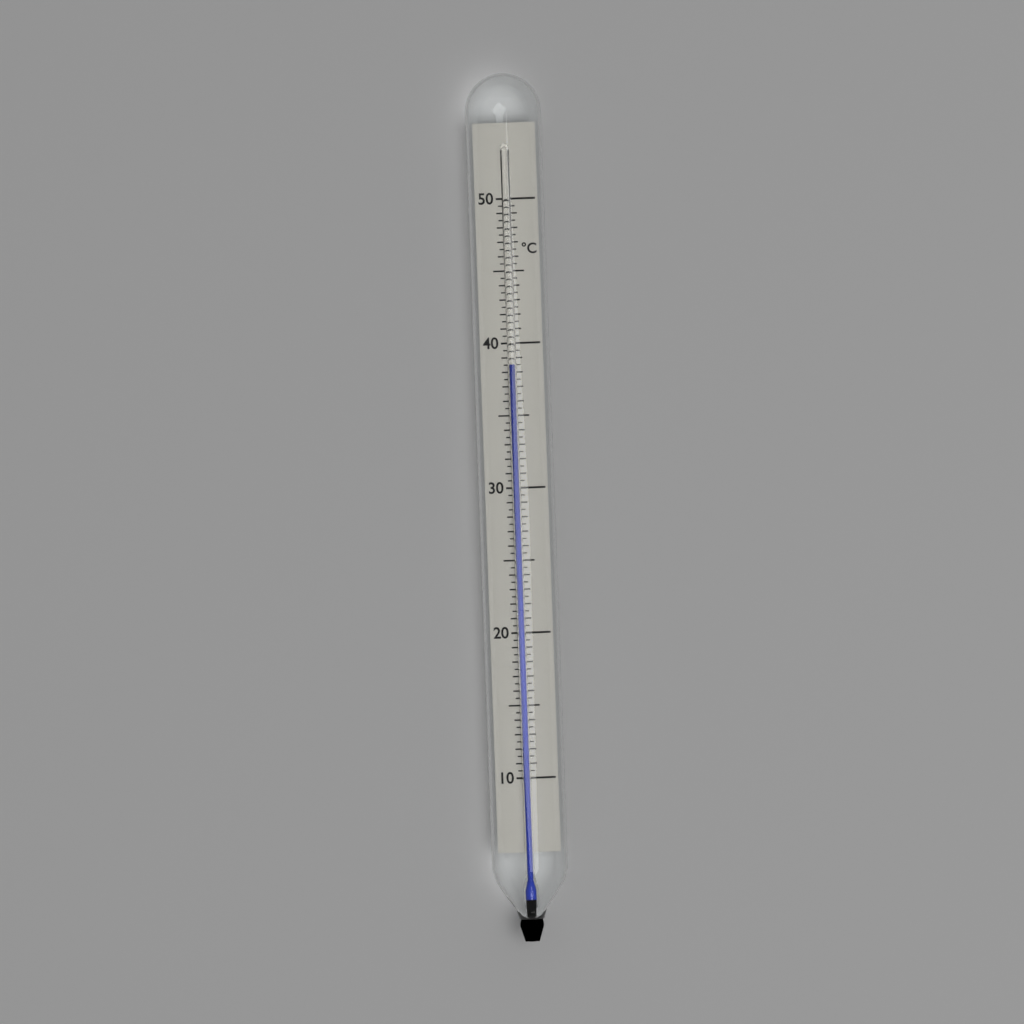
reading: 38.5 °C
